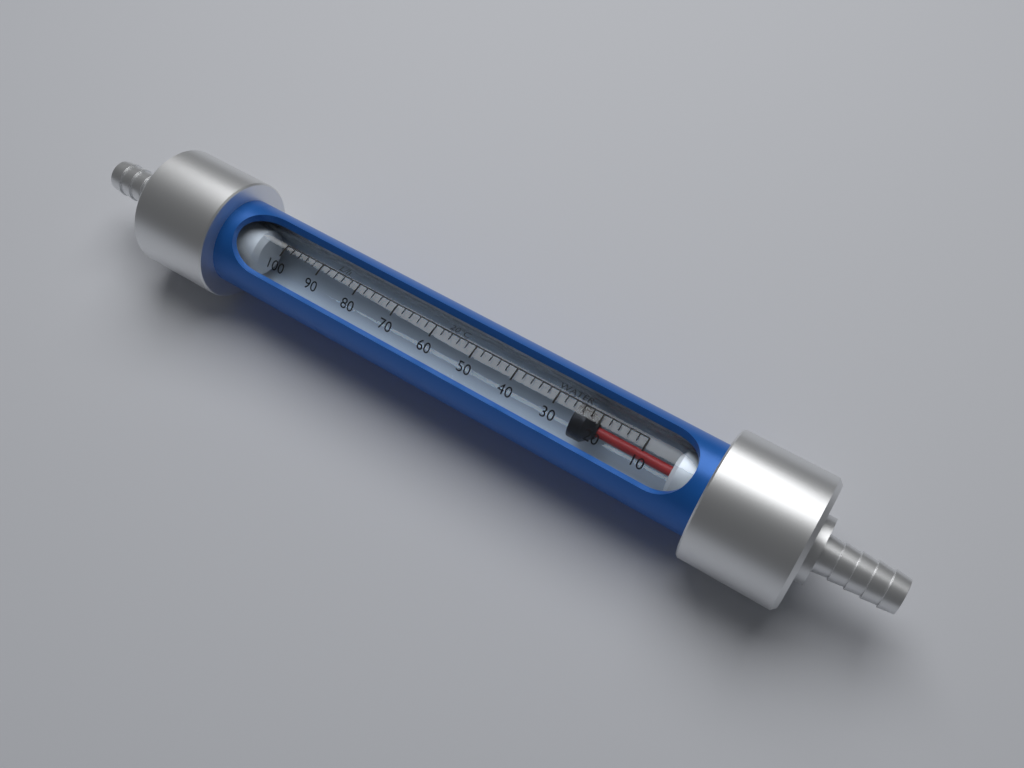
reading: 26 L/h
